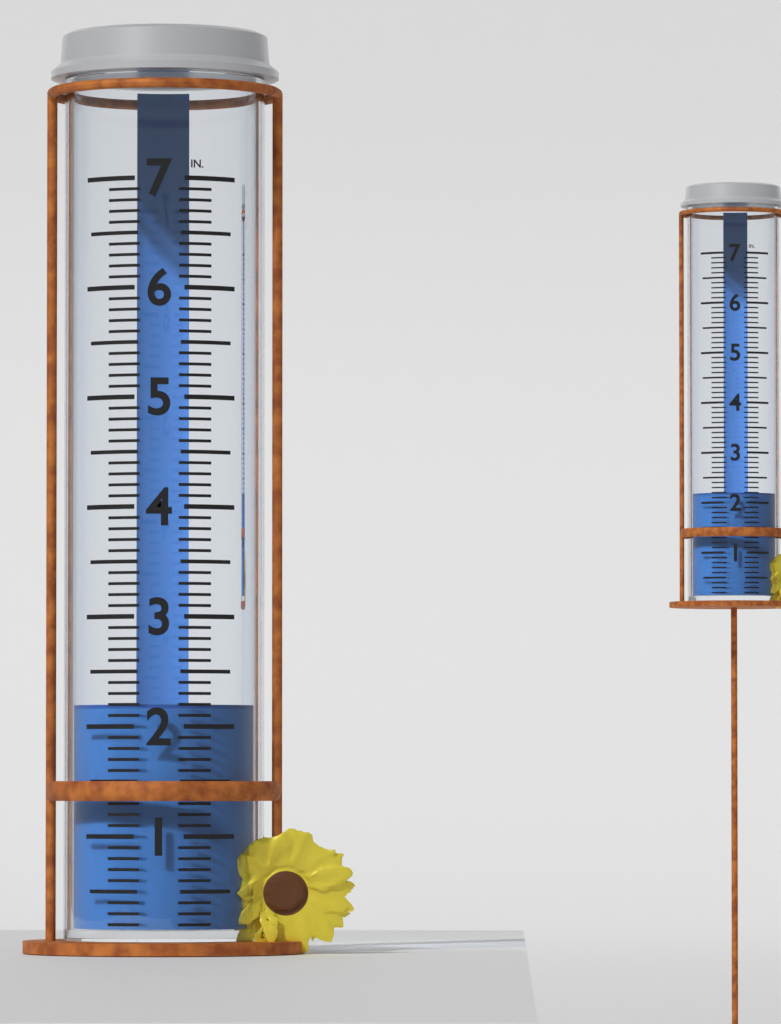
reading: 2.2 in
